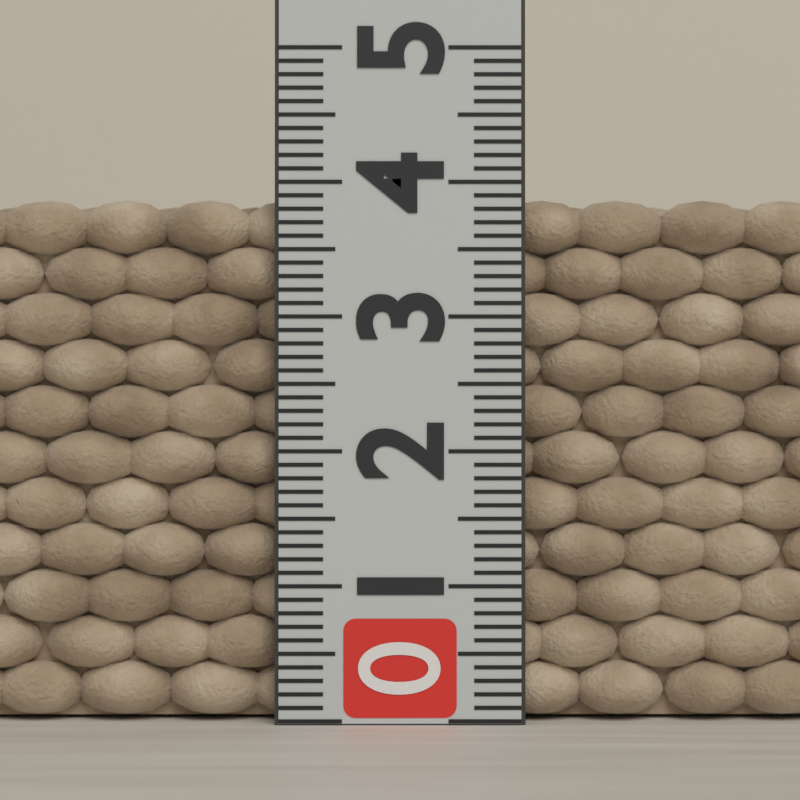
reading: 3.9 (no unit)
